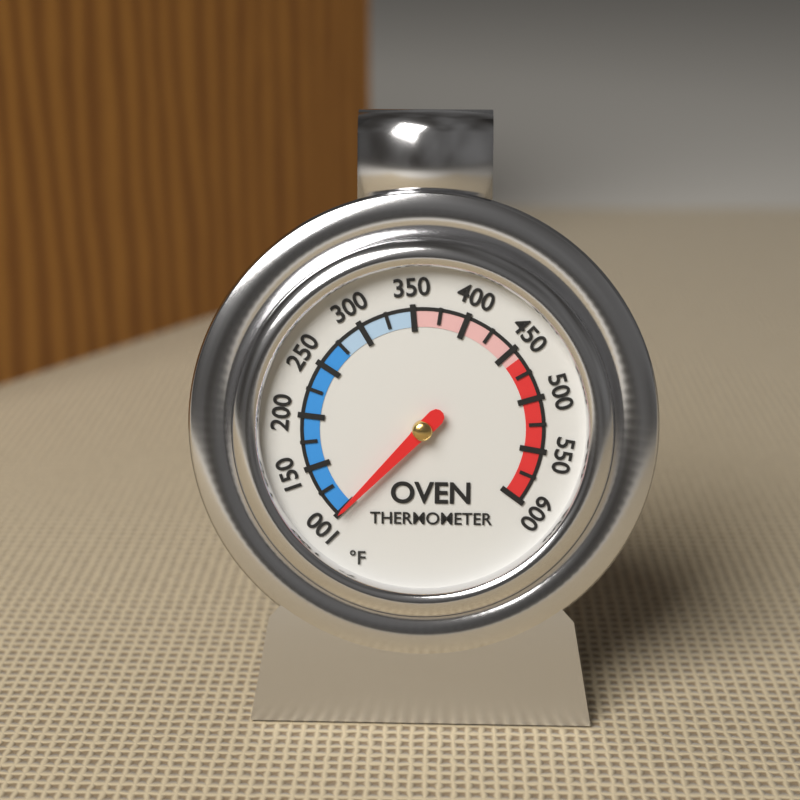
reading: 100 °F
